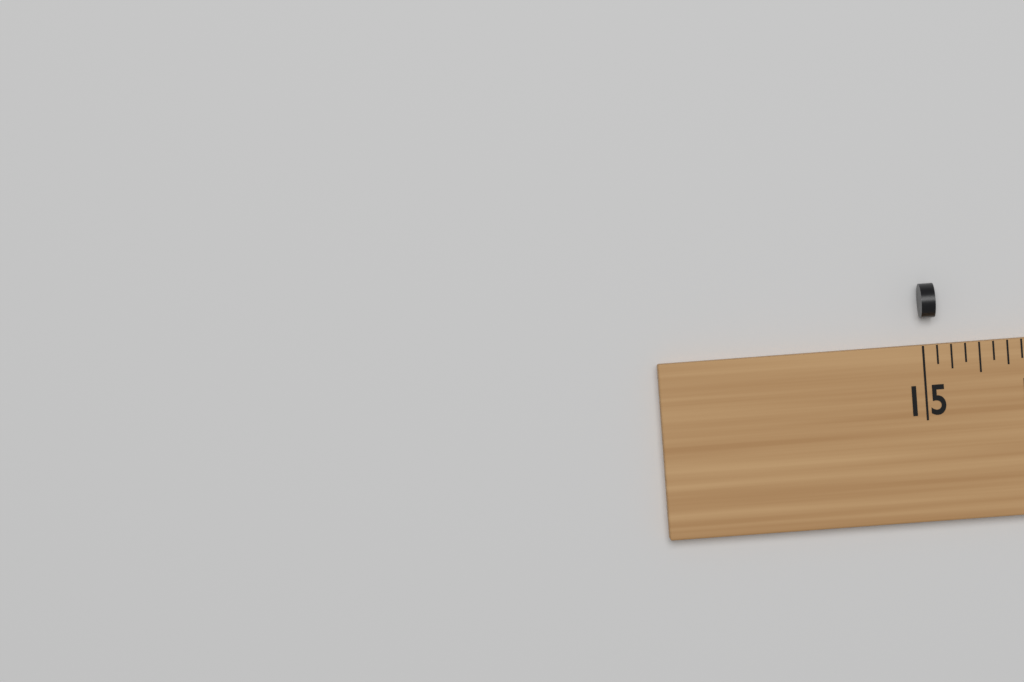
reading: 15.125 (no unit)
